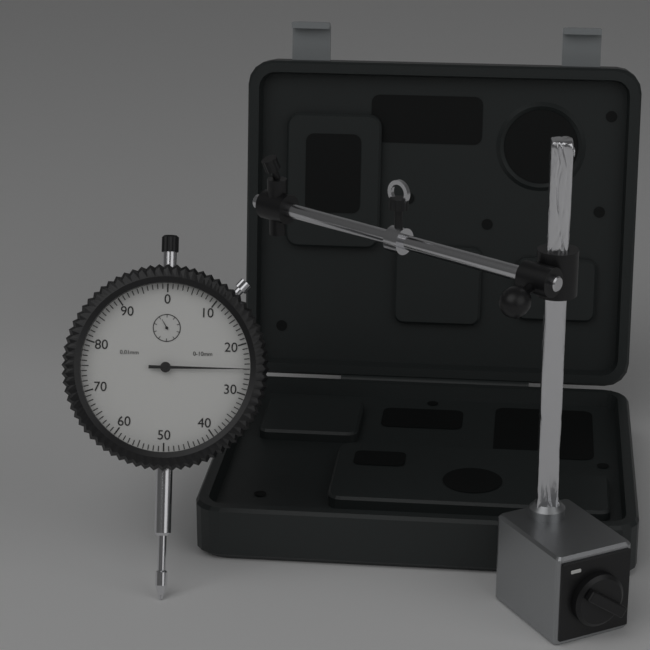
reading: 0.25 mm
